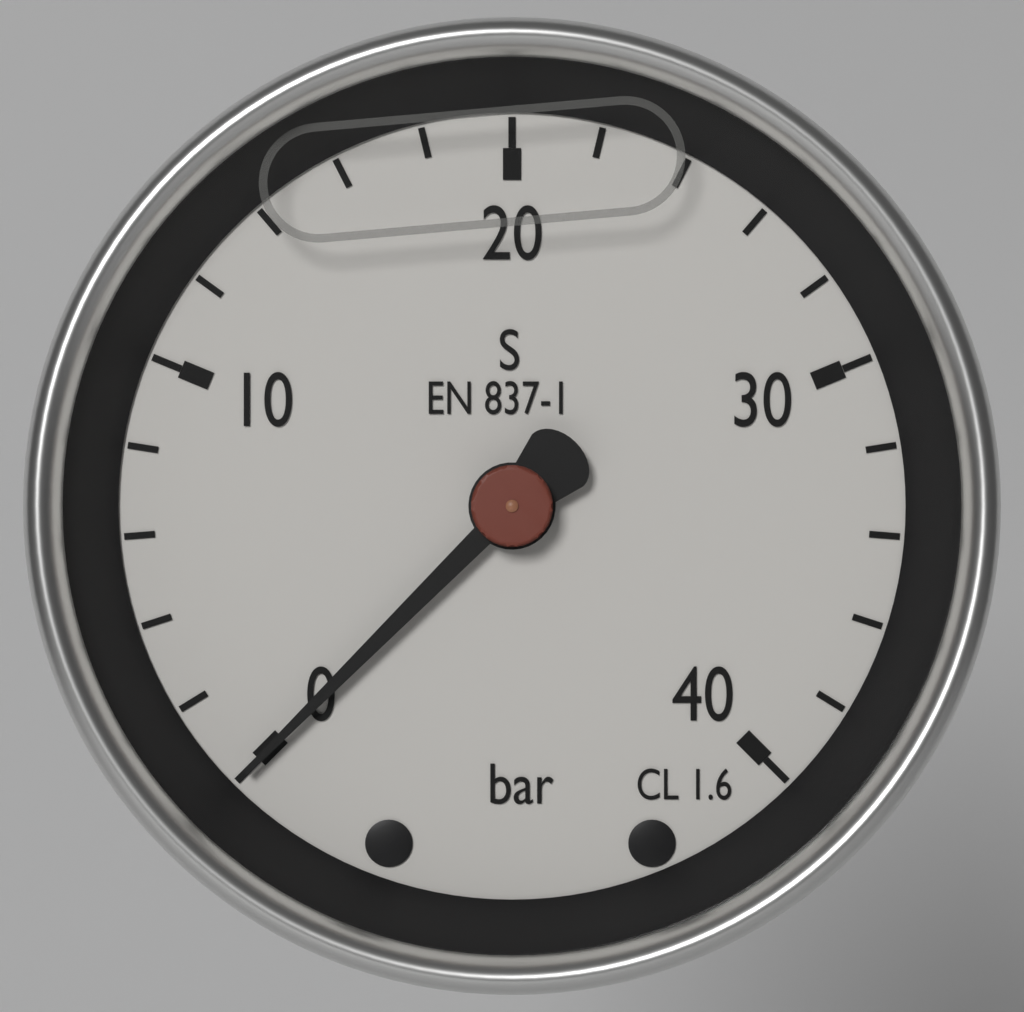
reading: 0 bar
